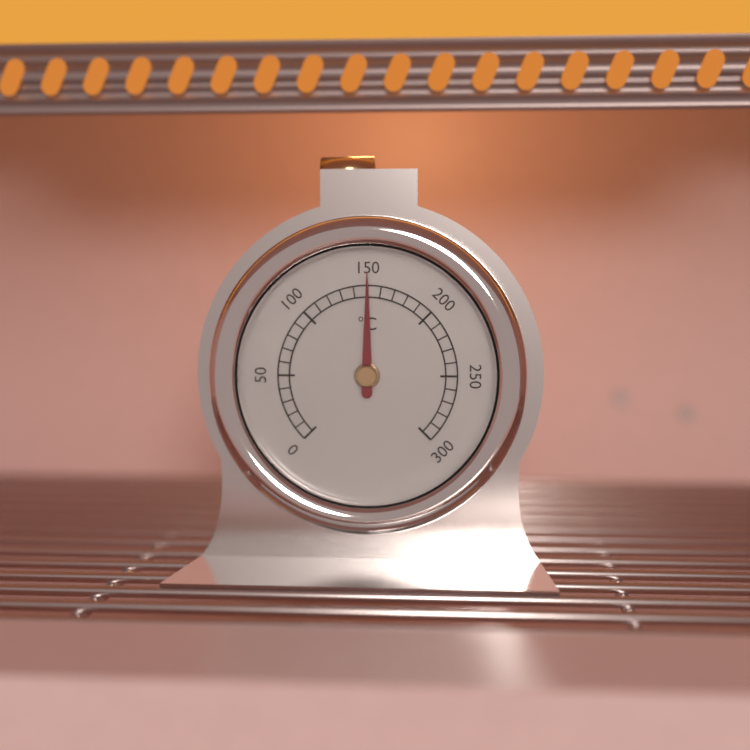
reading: 150 °C
